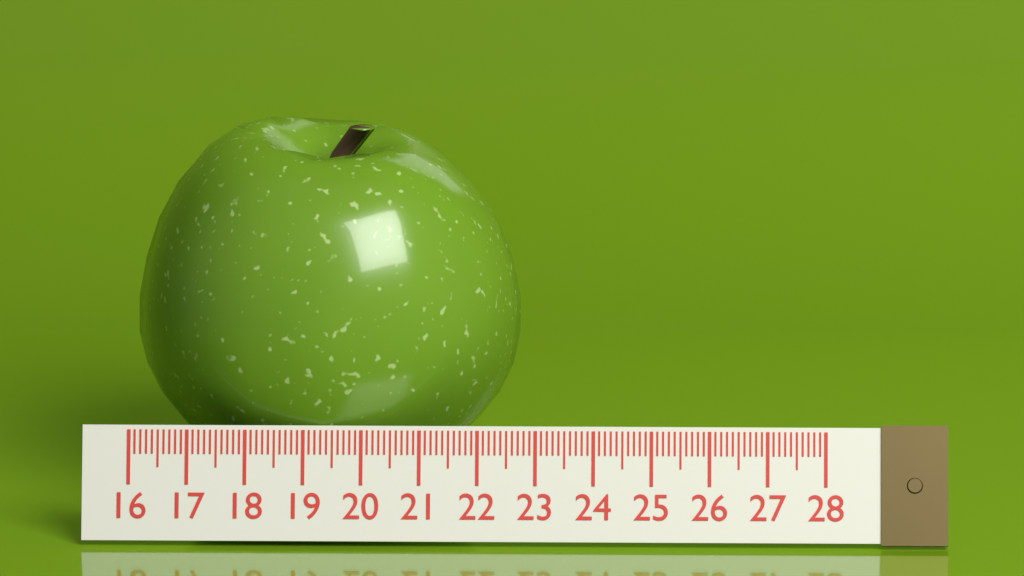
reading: 22.7 (no unit)
